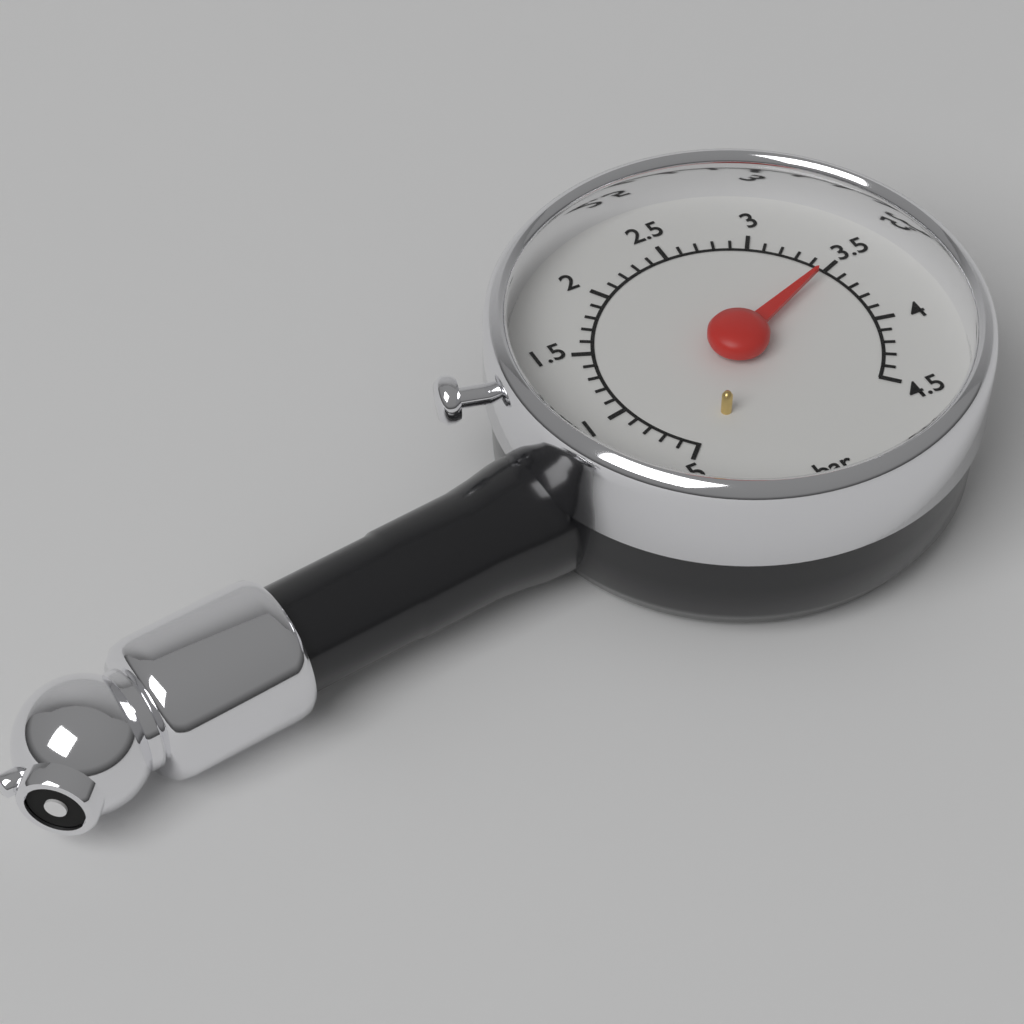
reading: 3.5 bar
